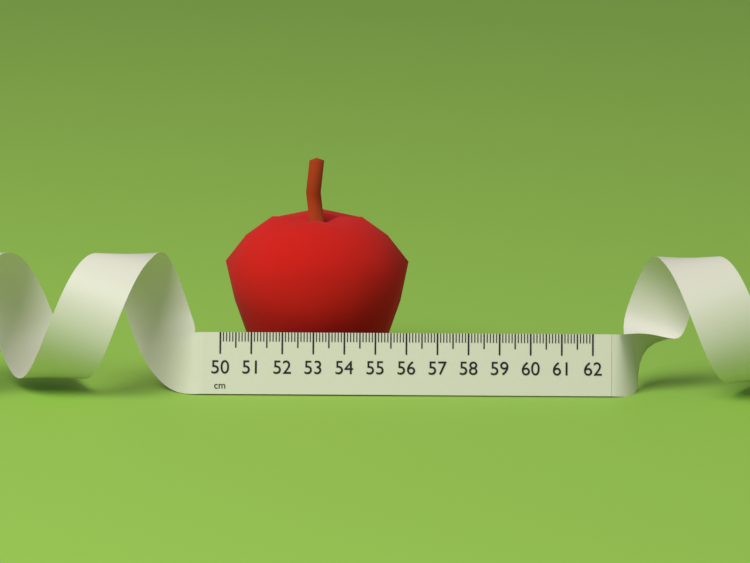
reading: 56.0 cm
